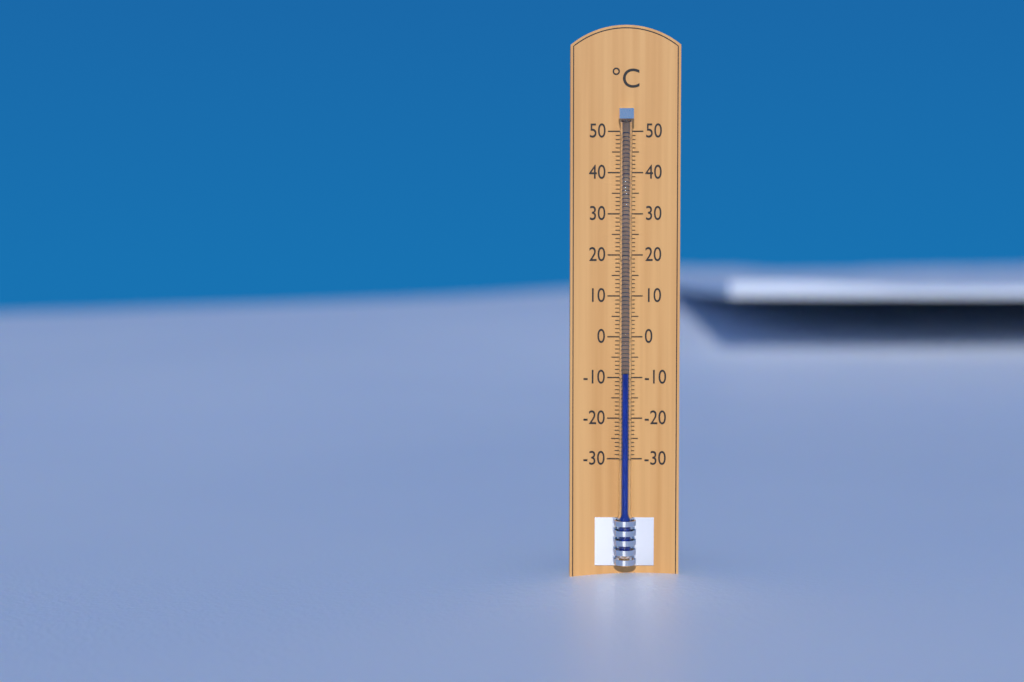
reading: -9 °C
